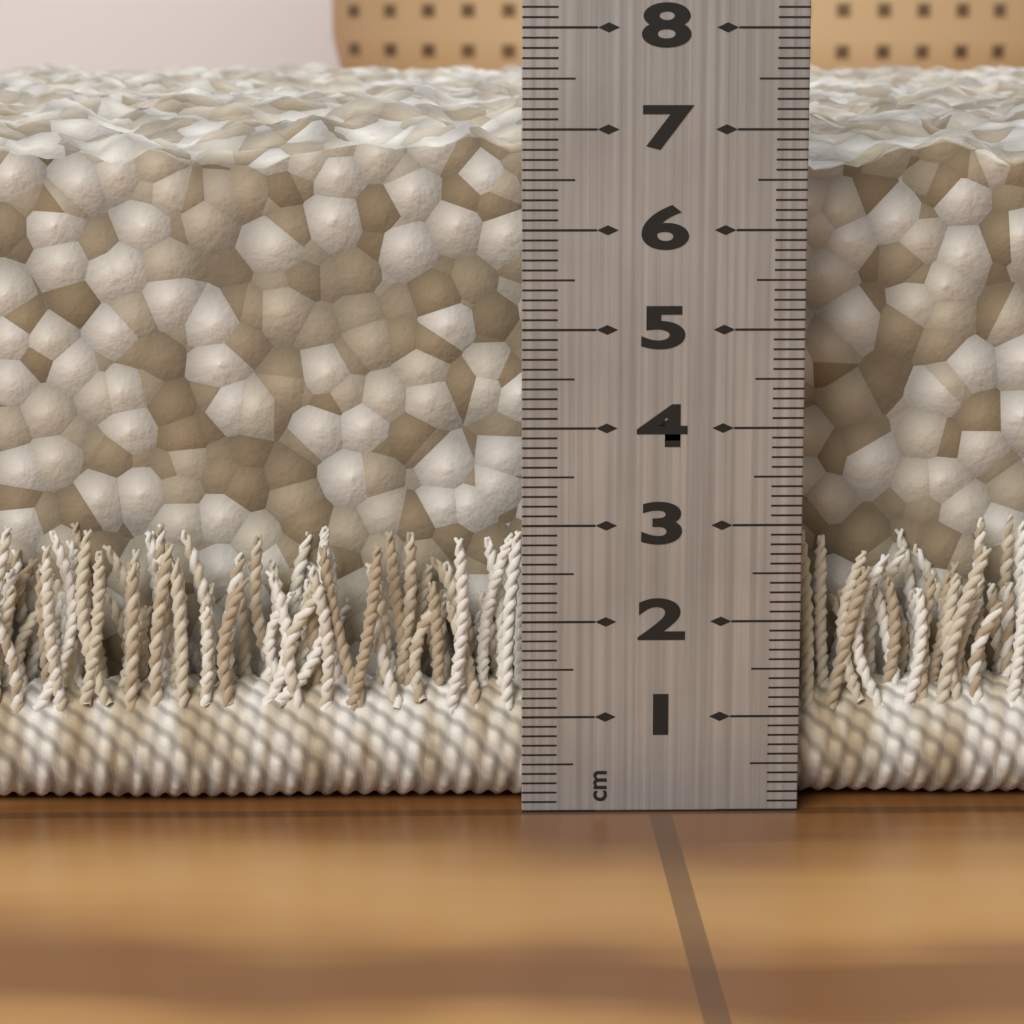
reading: 7.4 cm
